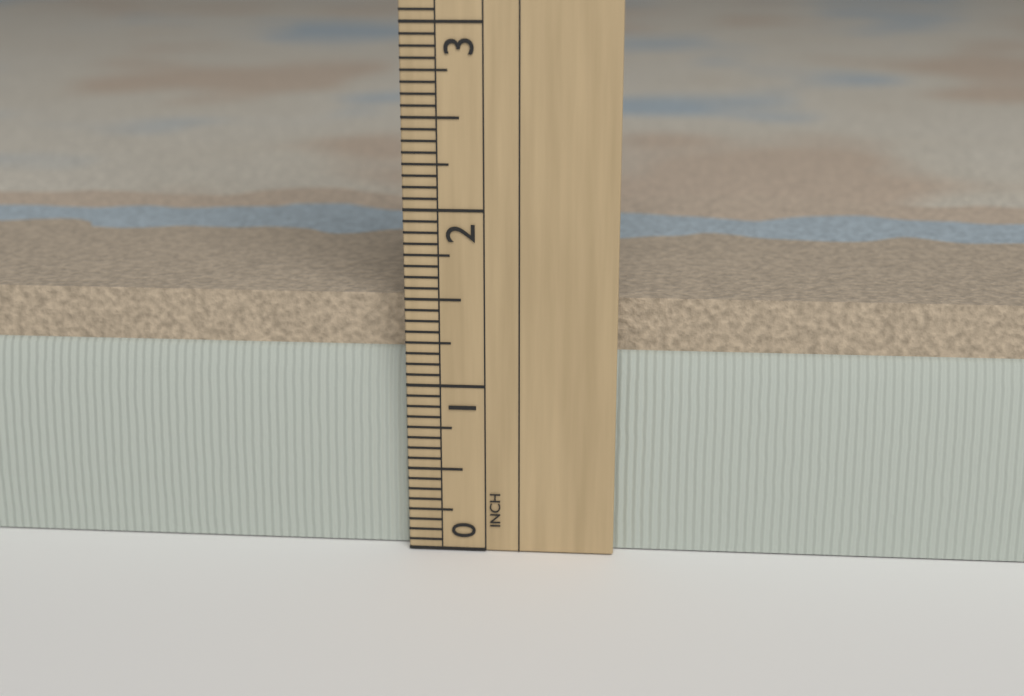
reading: 1.5000 in
